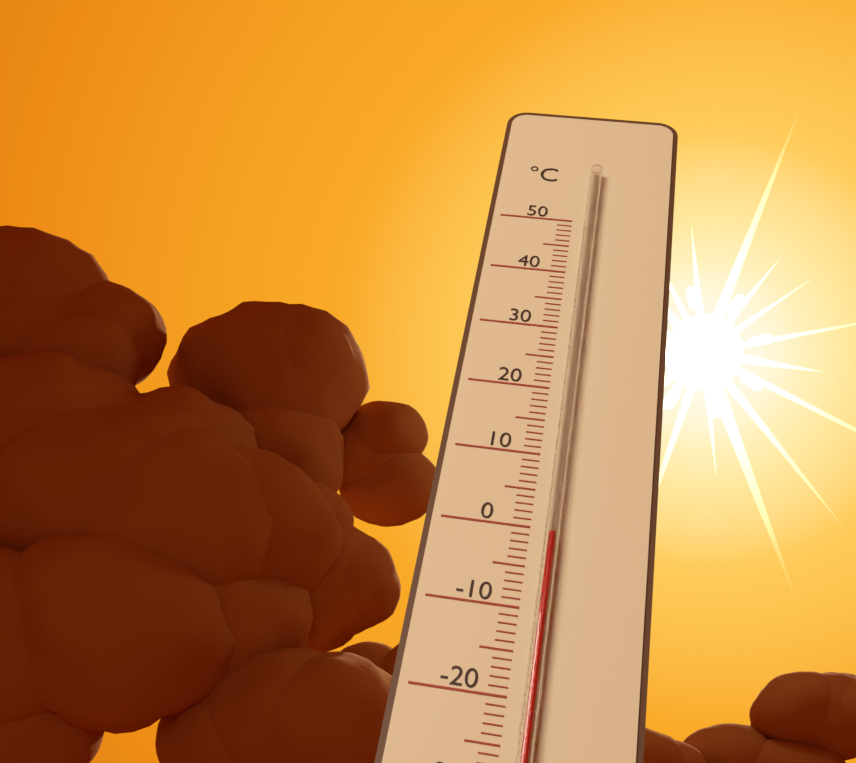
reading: -1 °C
